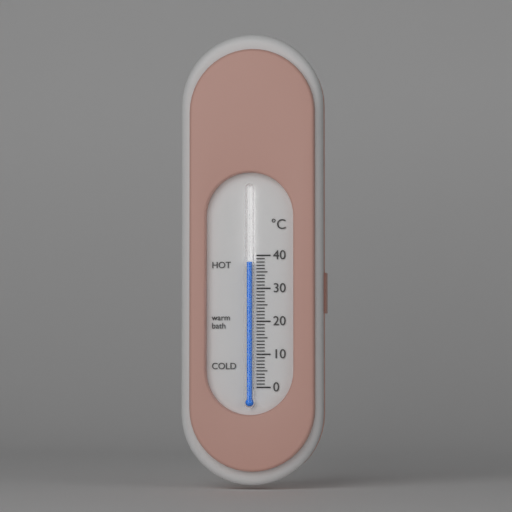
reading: 38 °C
